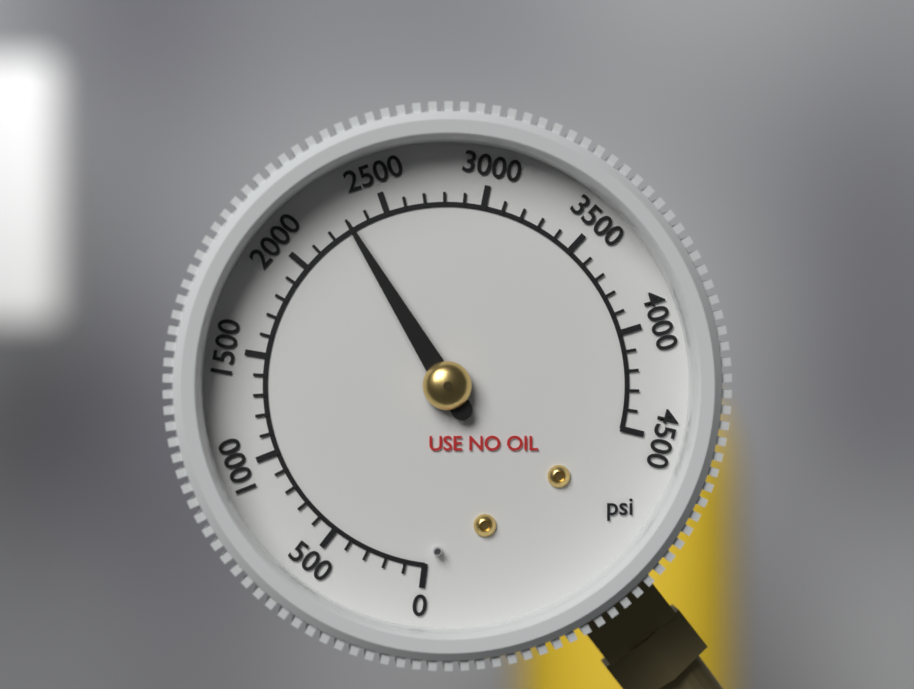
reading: 2300 psi
